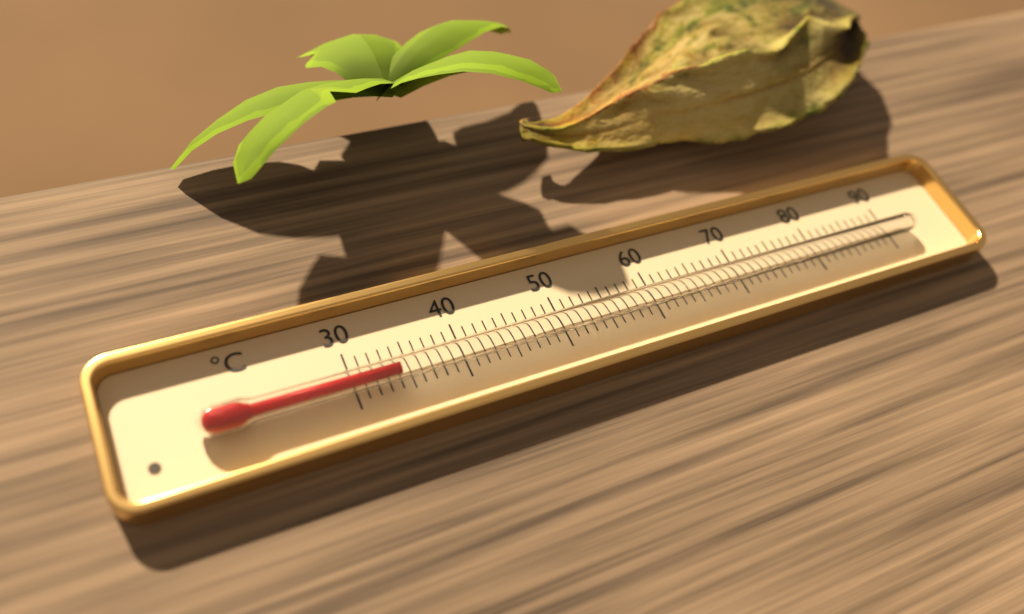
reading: 34 °C
